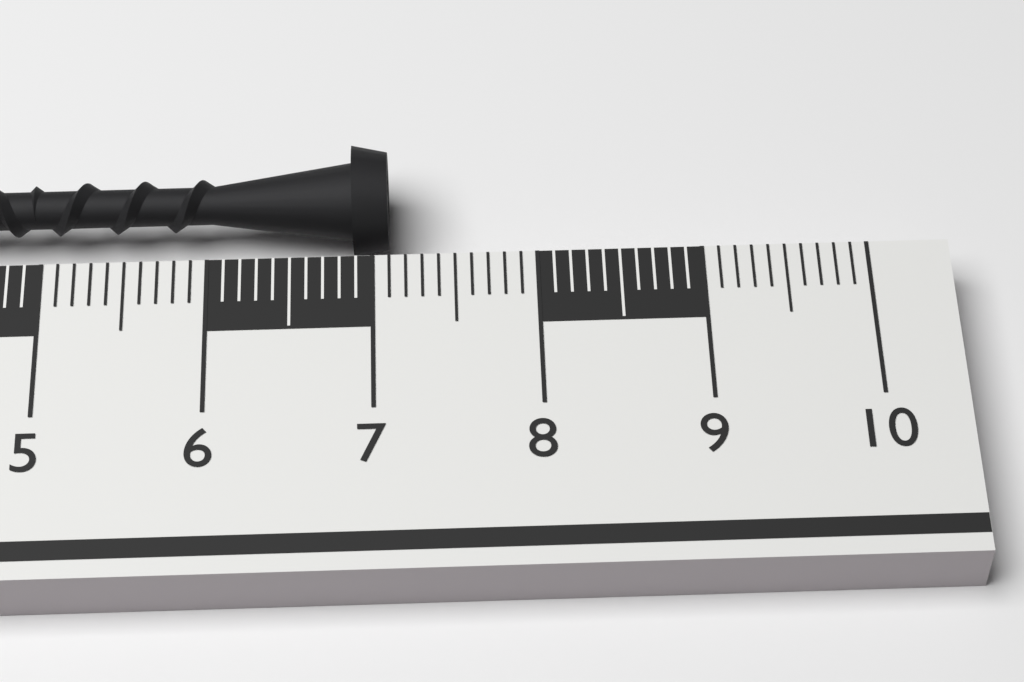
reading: 7.1 cm
